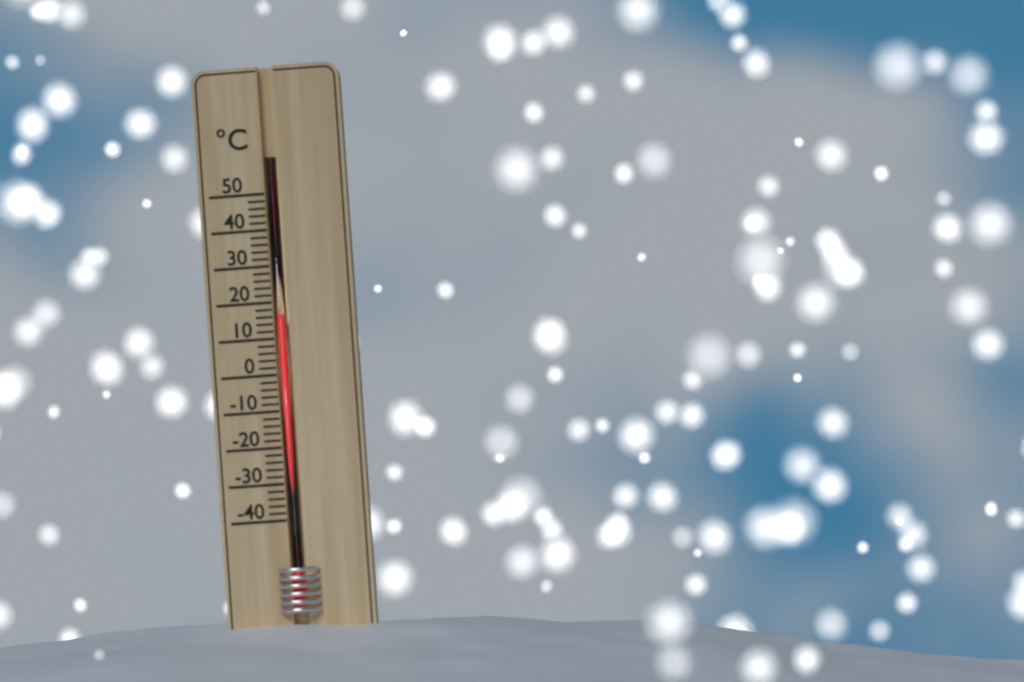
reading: 16 °C
